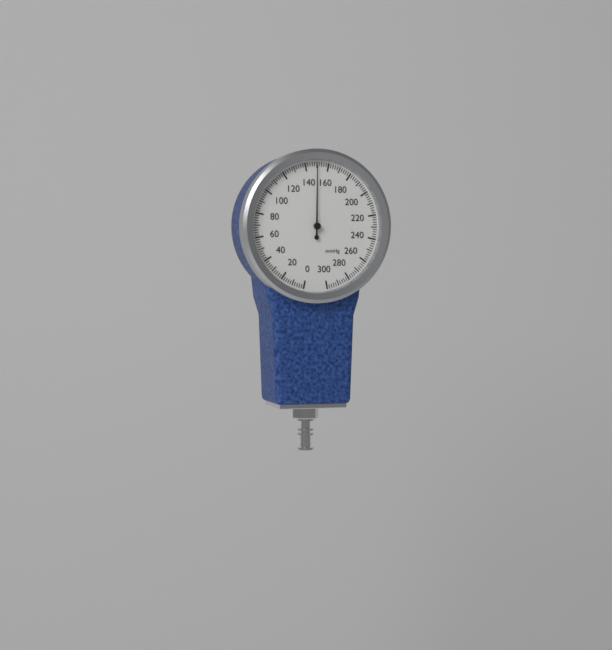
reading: 150 mmHg
